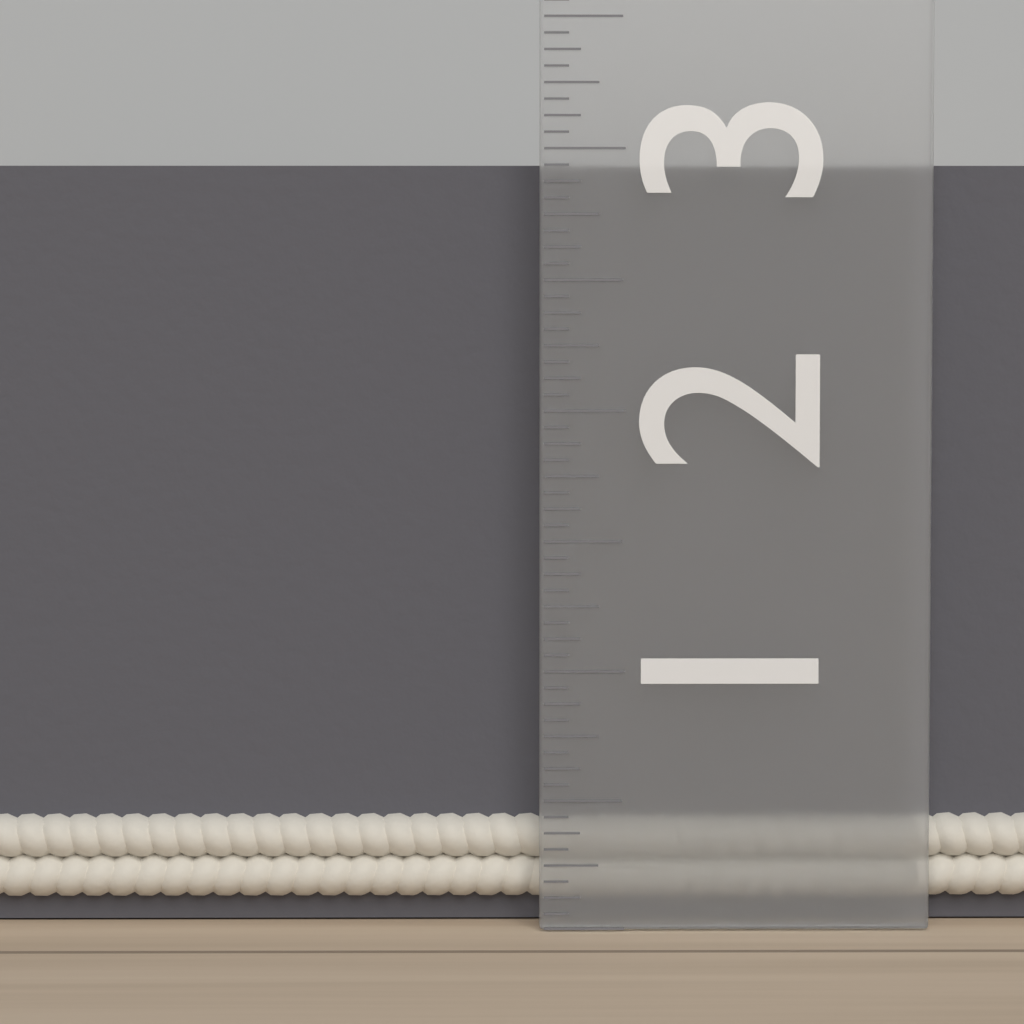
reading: 2.9375 in
